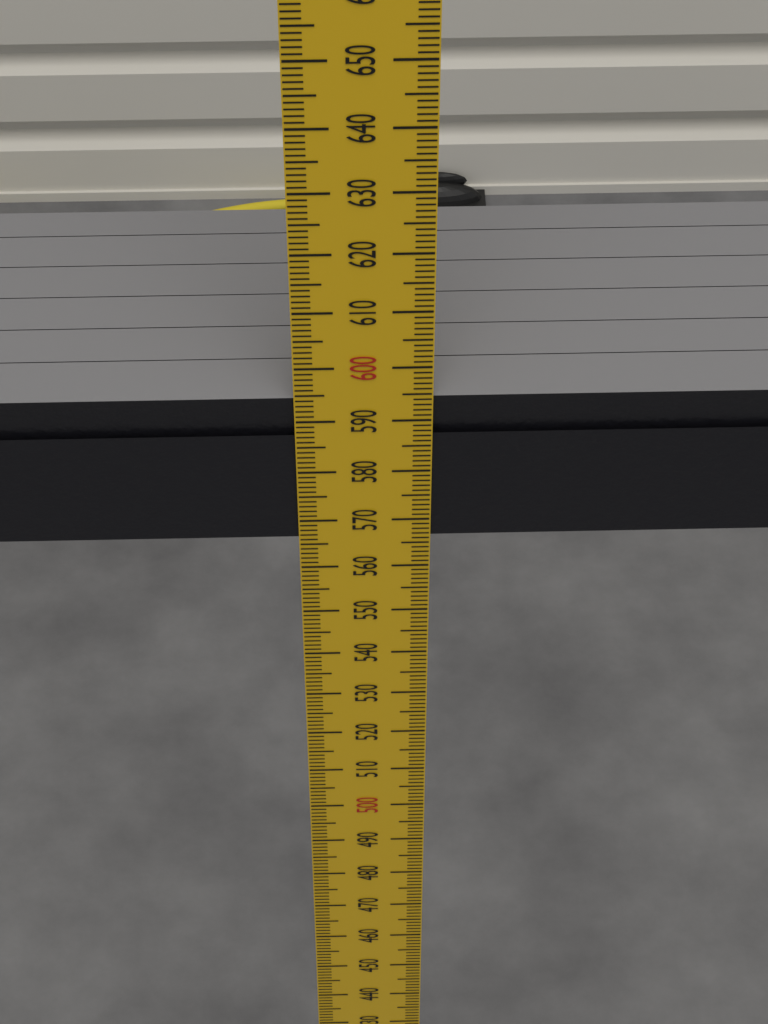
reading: 594 mm
